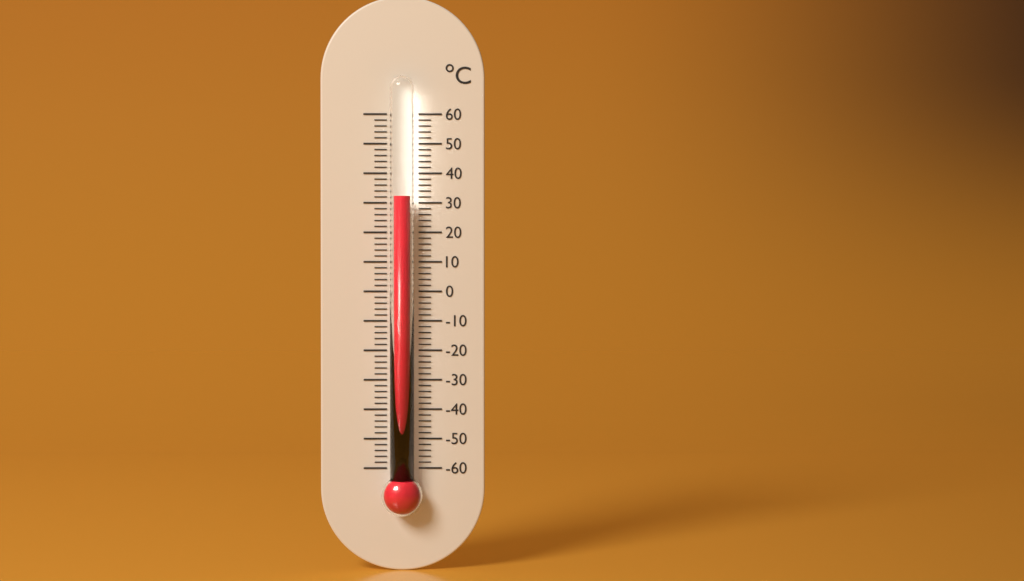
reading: 32 °C
